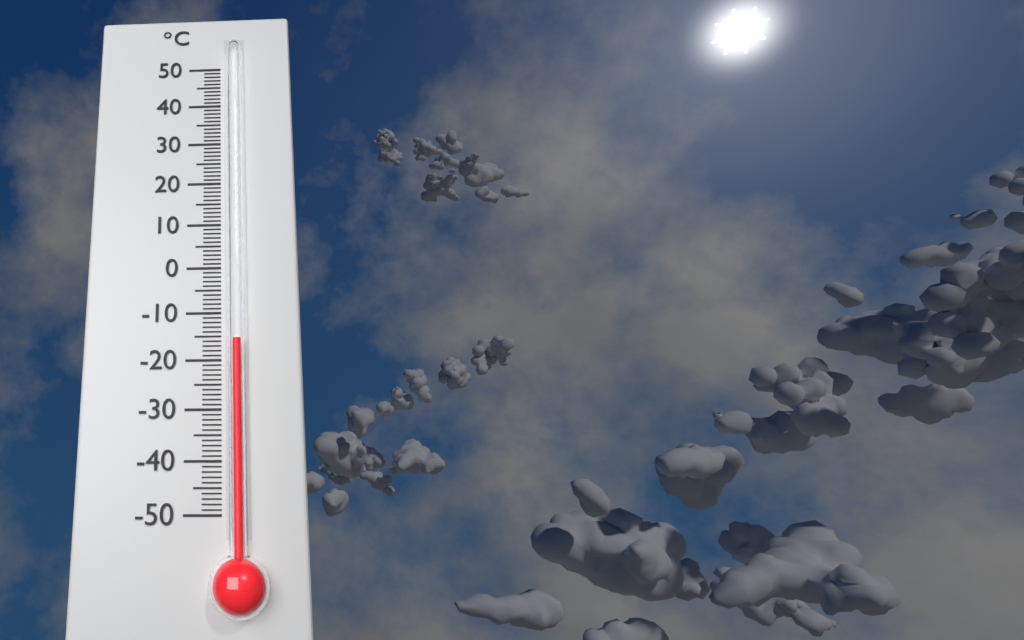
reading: -16 °C
